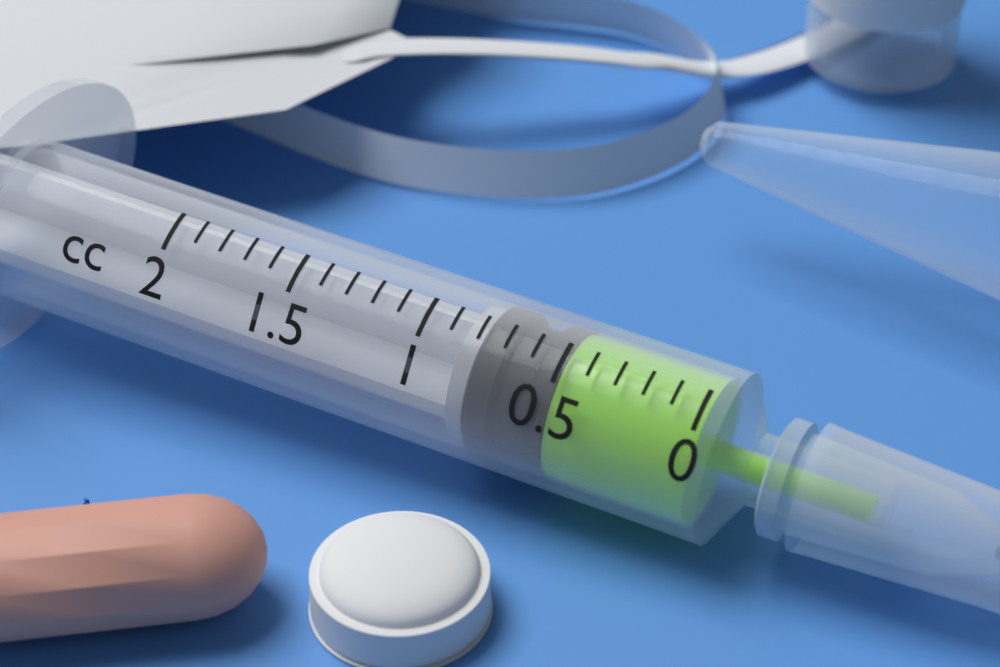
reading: 0.5 cc
